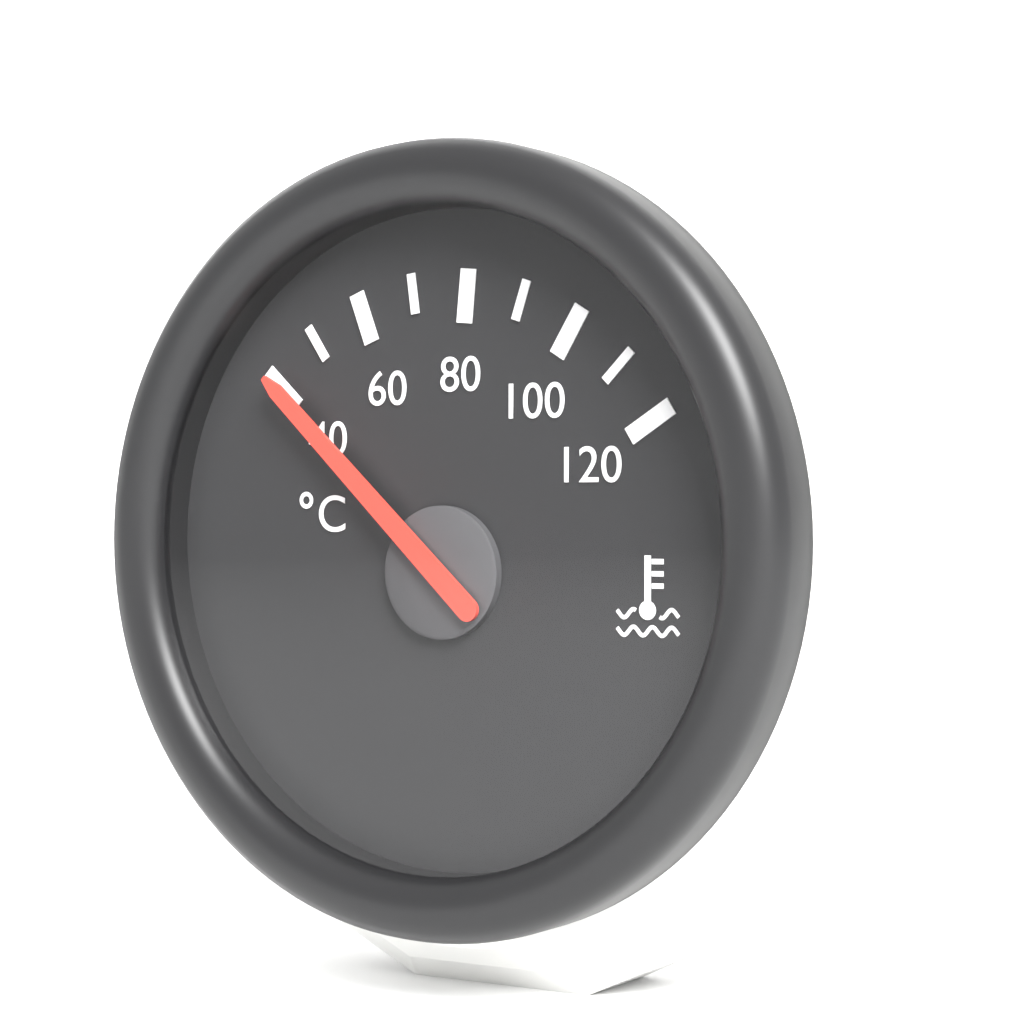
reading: 40 °C
